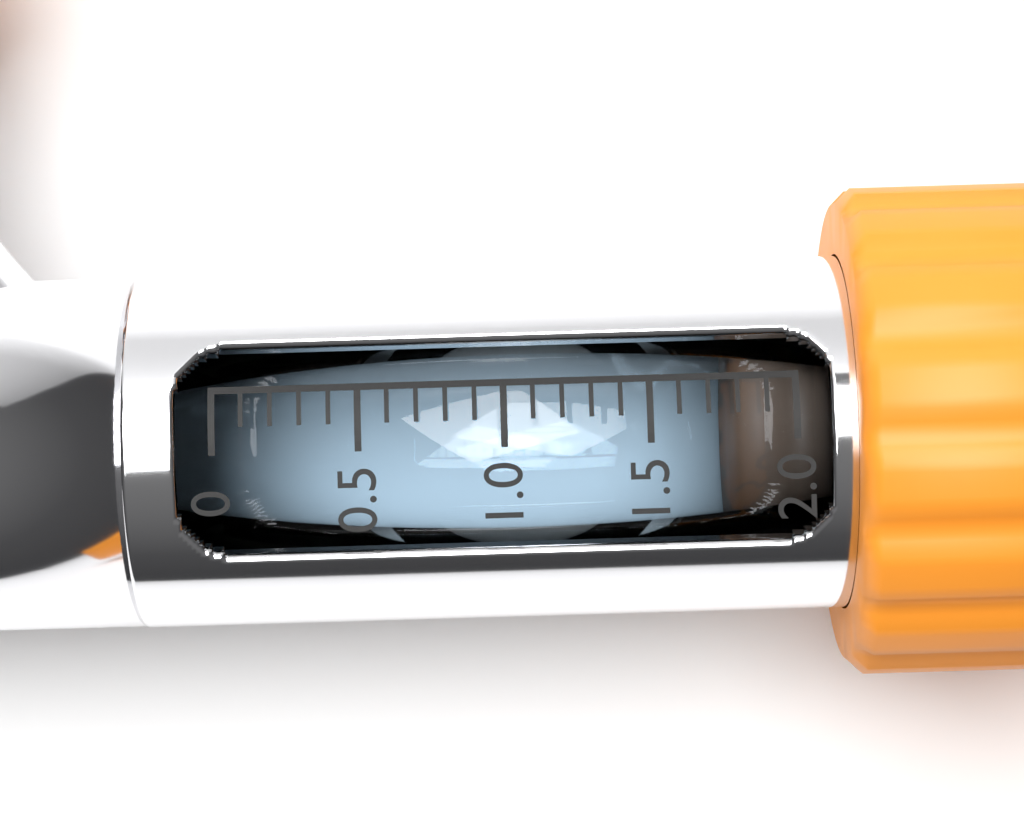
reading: 1.8 (no unit)
